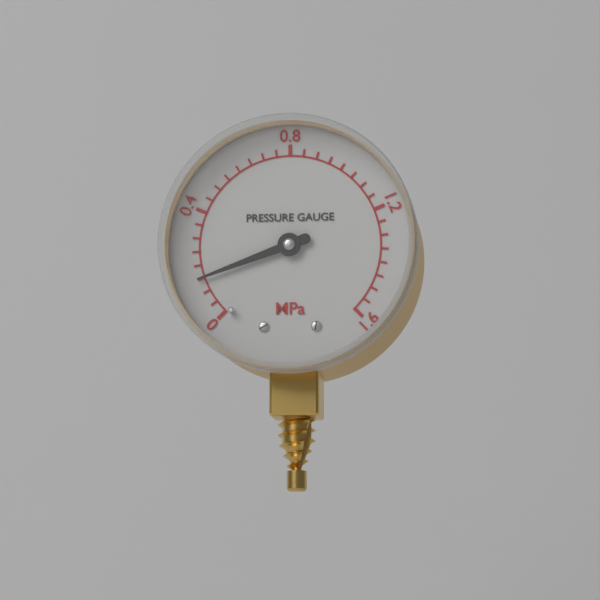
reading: 0.15 MPa
